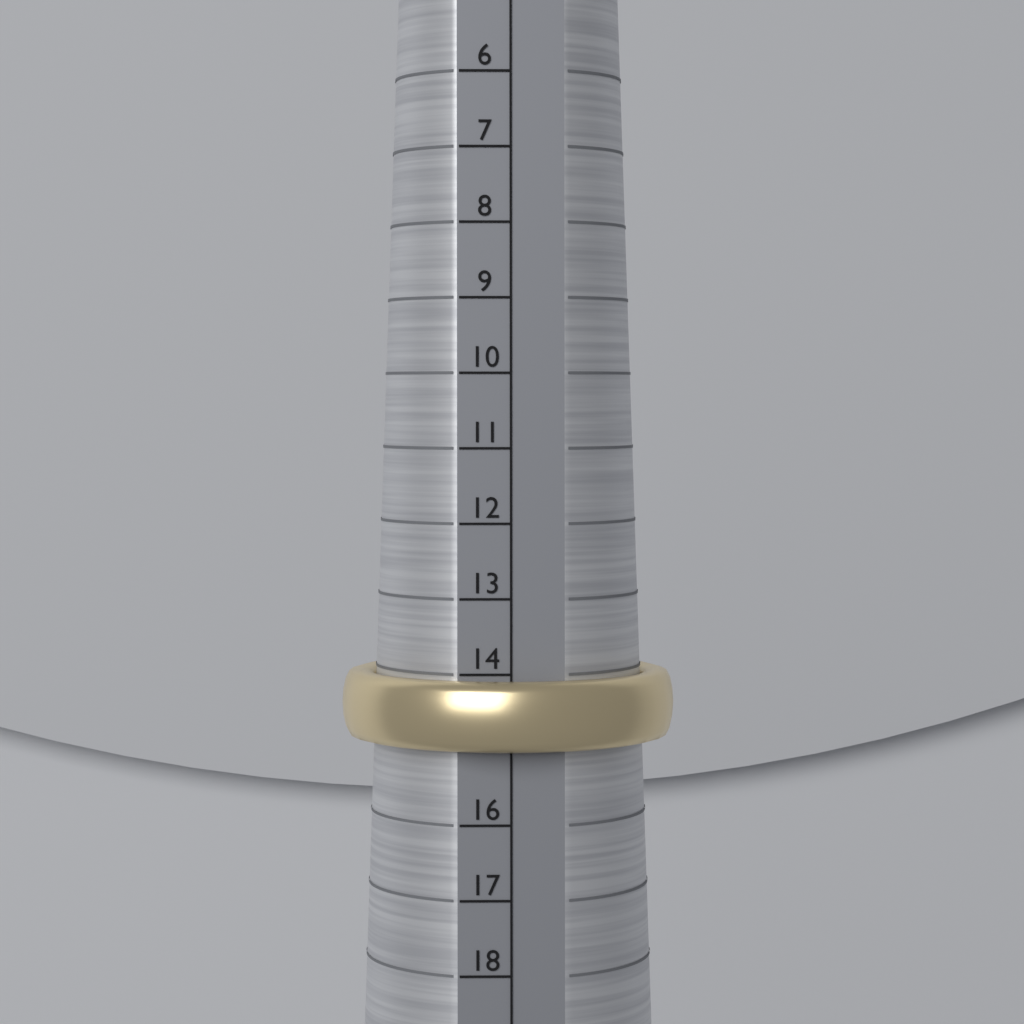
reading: 15 (no unit)
